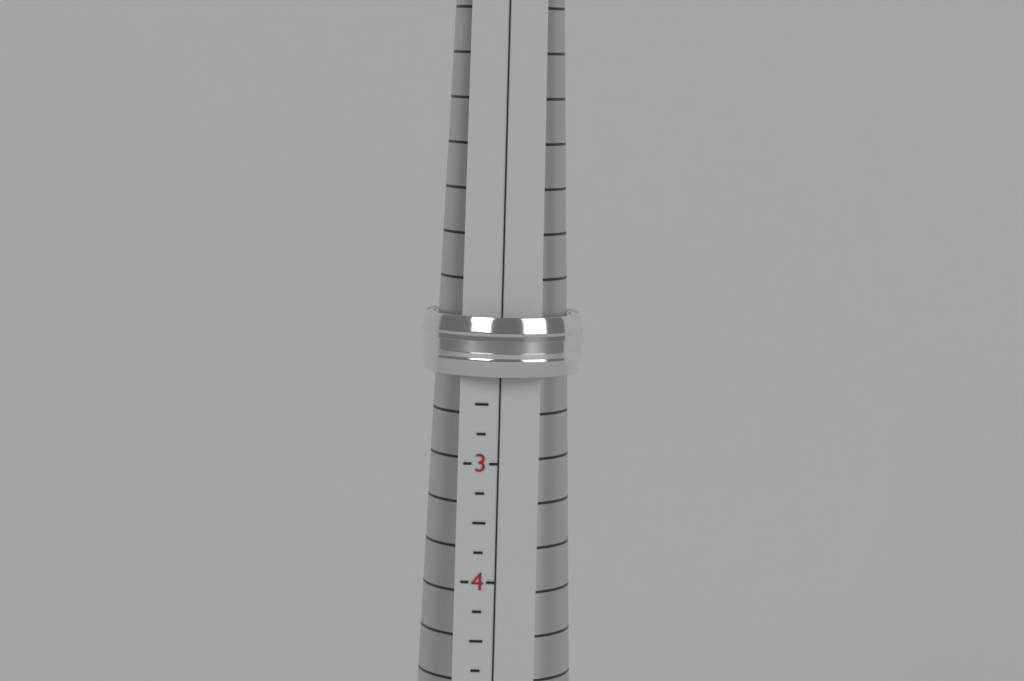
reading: 2.25 (no unit)
